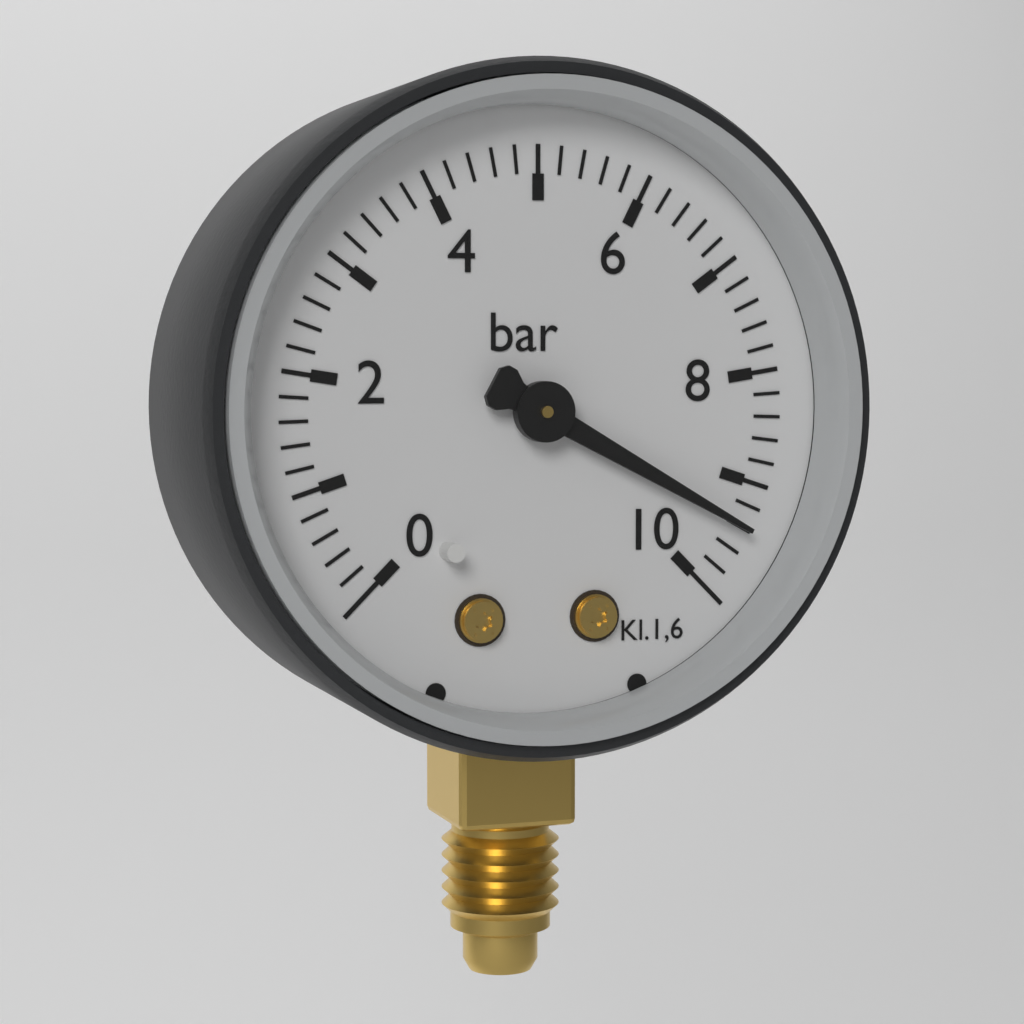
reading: 9.4 bar
